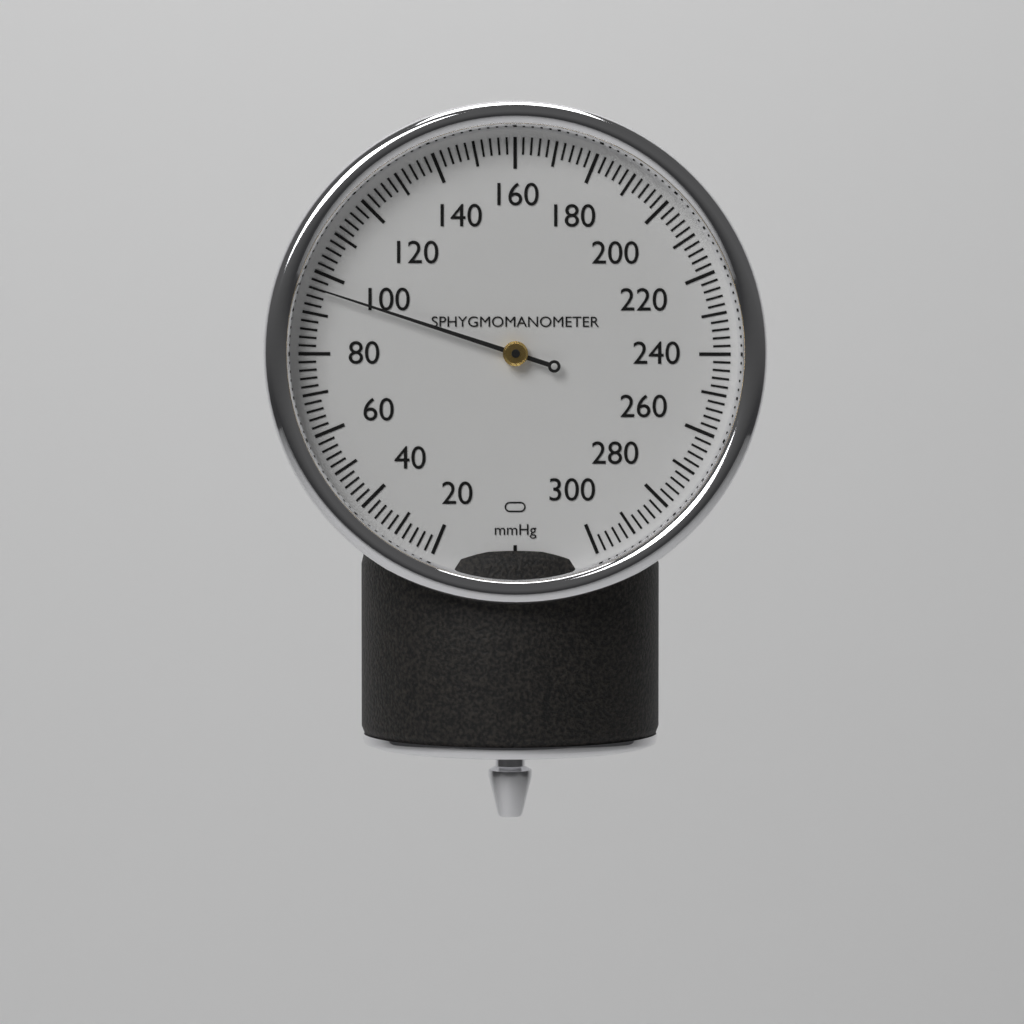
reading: 96 mmHg
